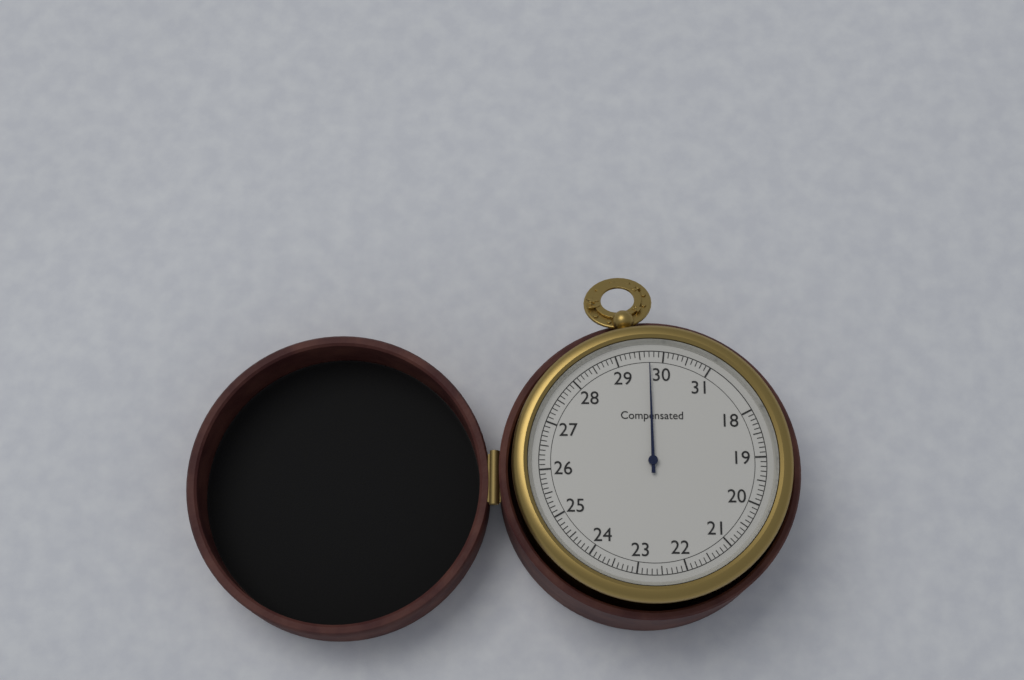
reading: 29.7 (no unit)
